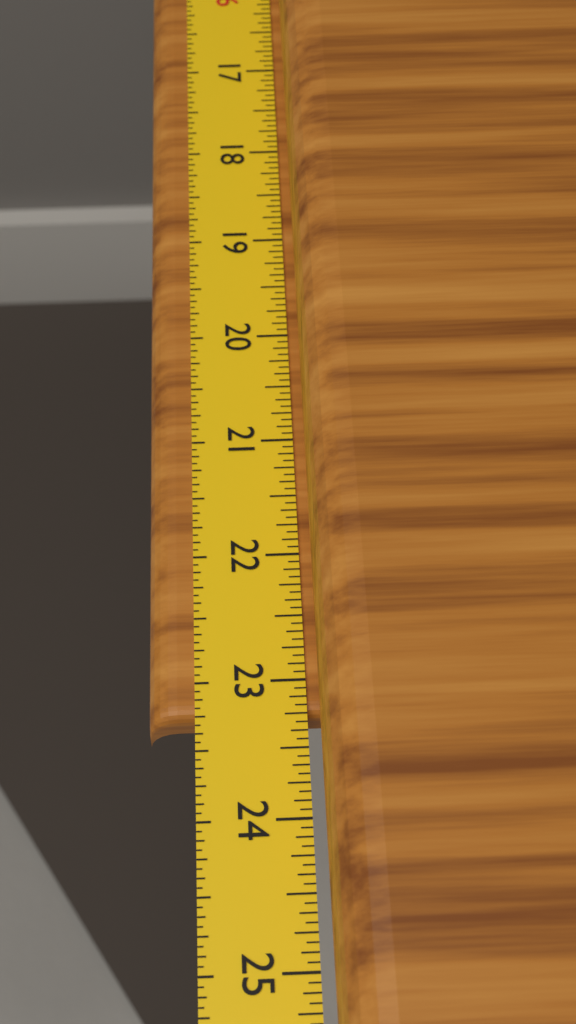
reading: 23.2500 in
